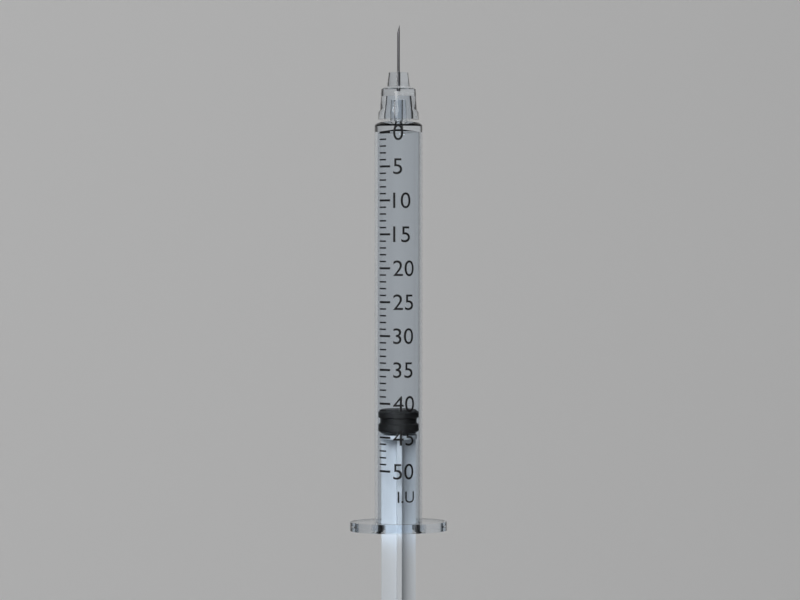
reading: 41 I.U.
